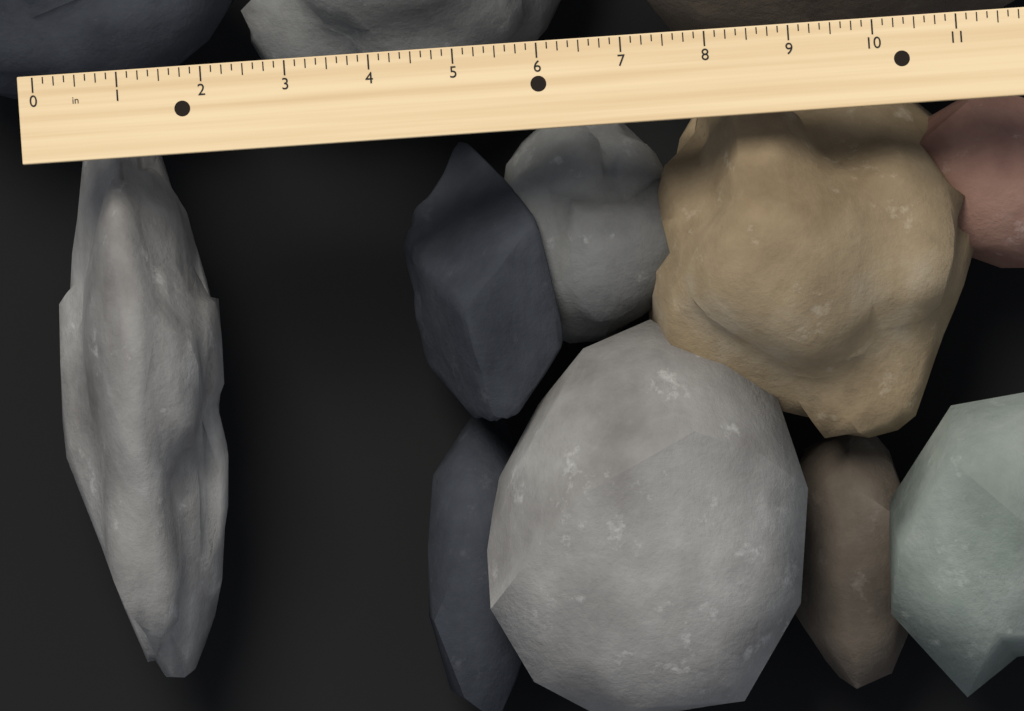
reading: 2.000 in
